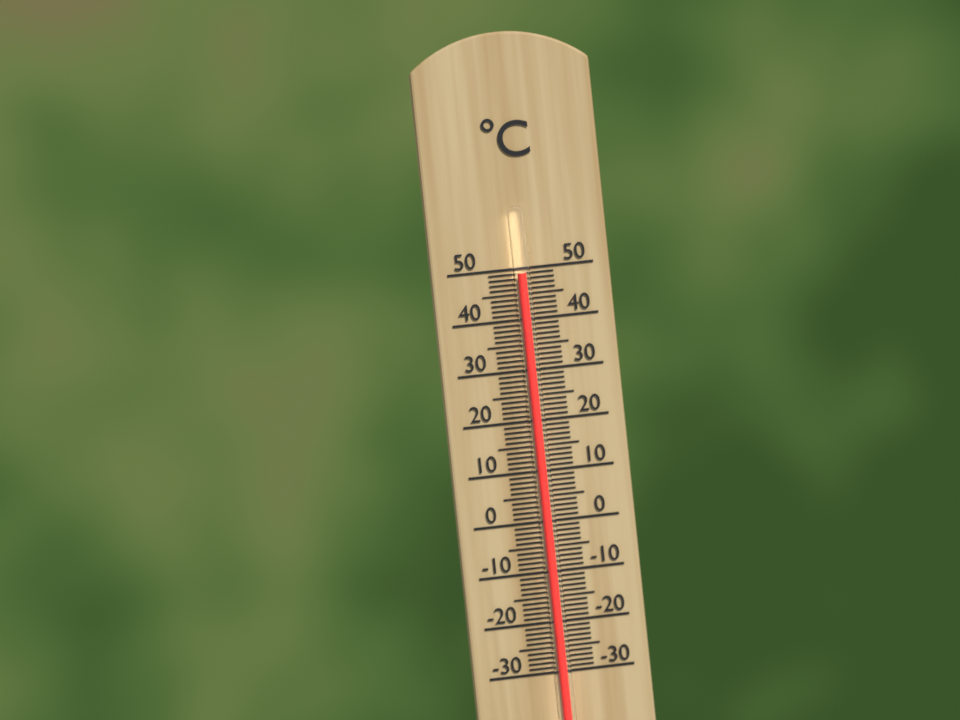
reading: 49 °C
